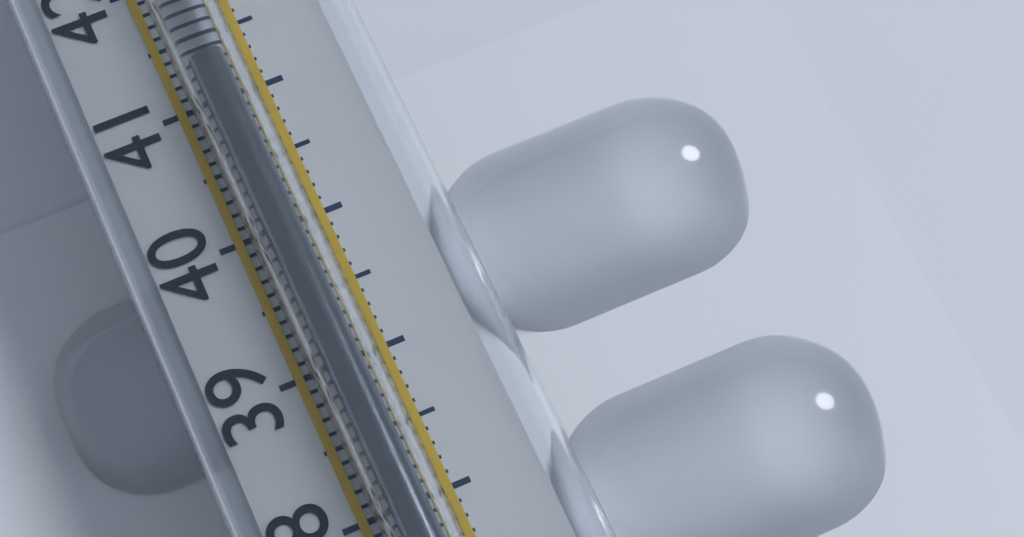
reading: 41.2 °C
